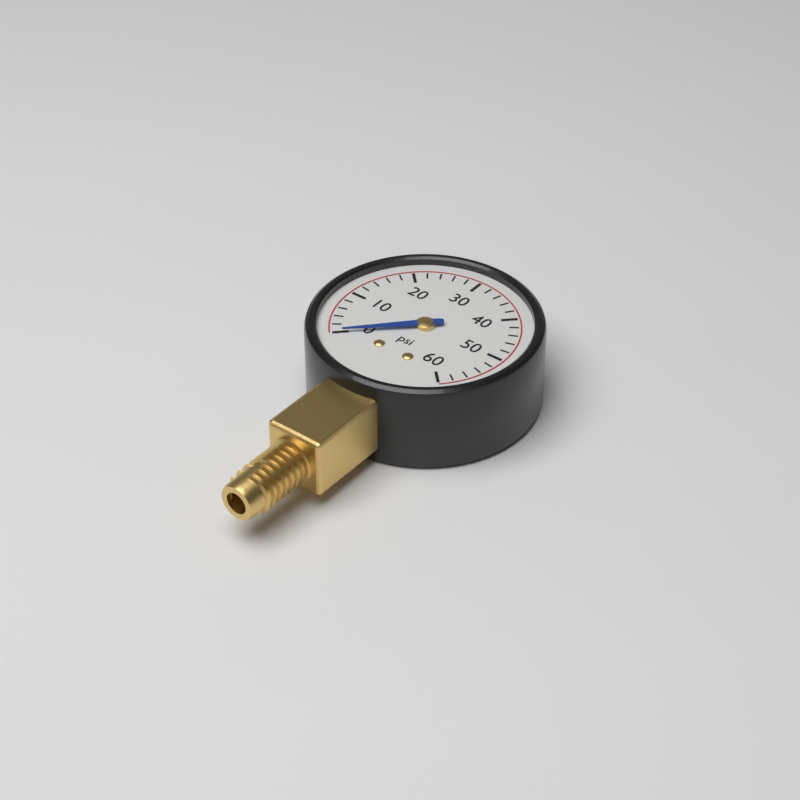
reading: 0 psi
